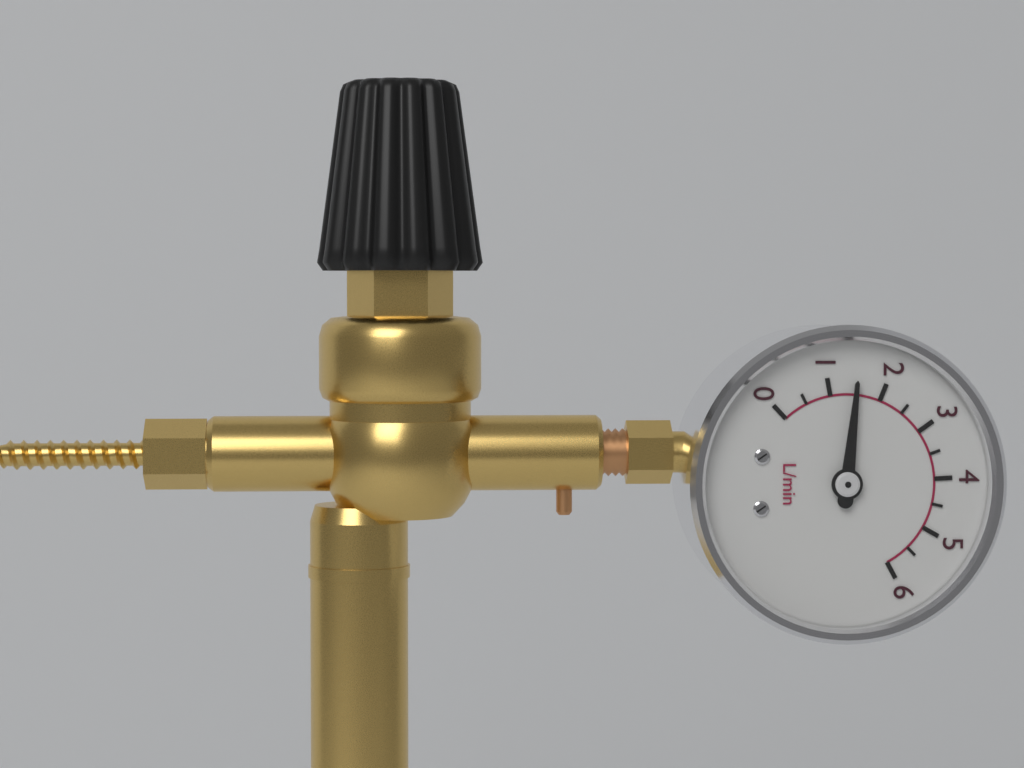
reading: 1.5 L/min
